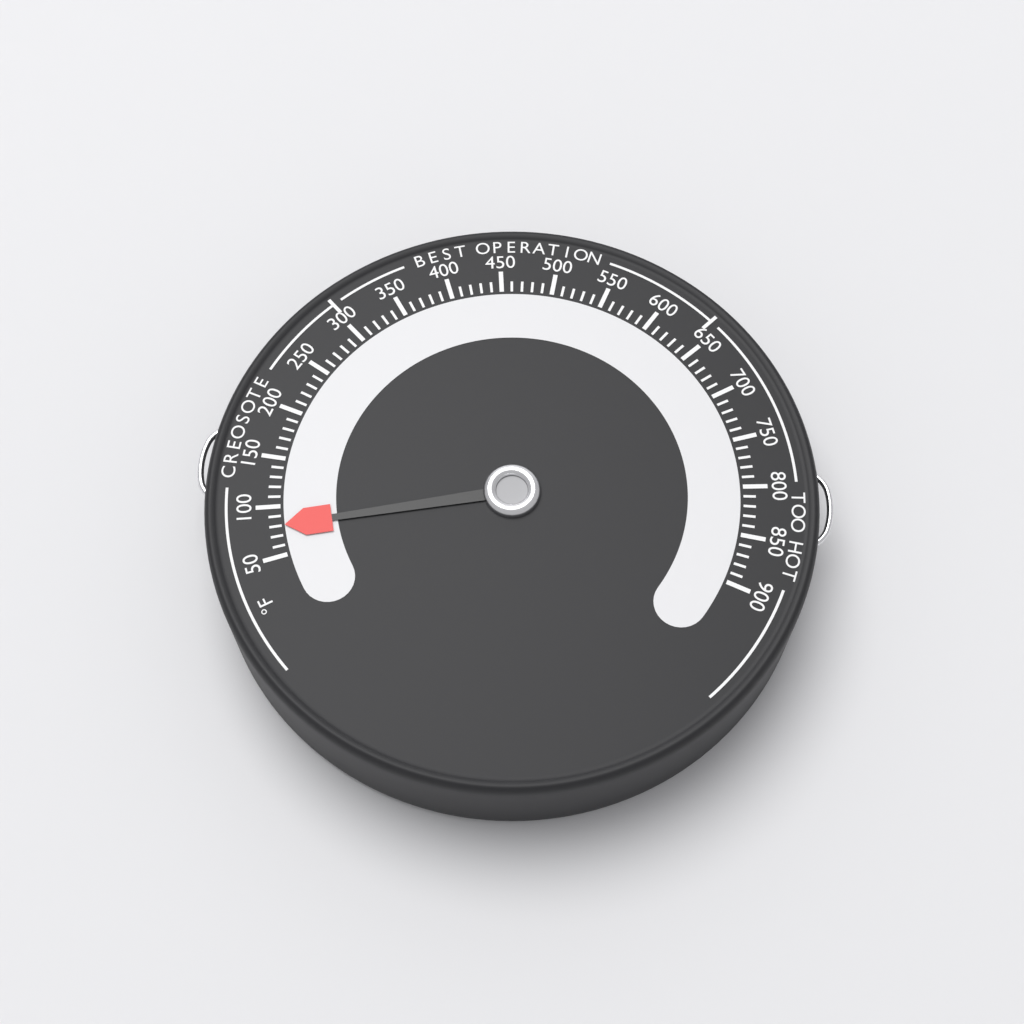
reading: 80 °F
